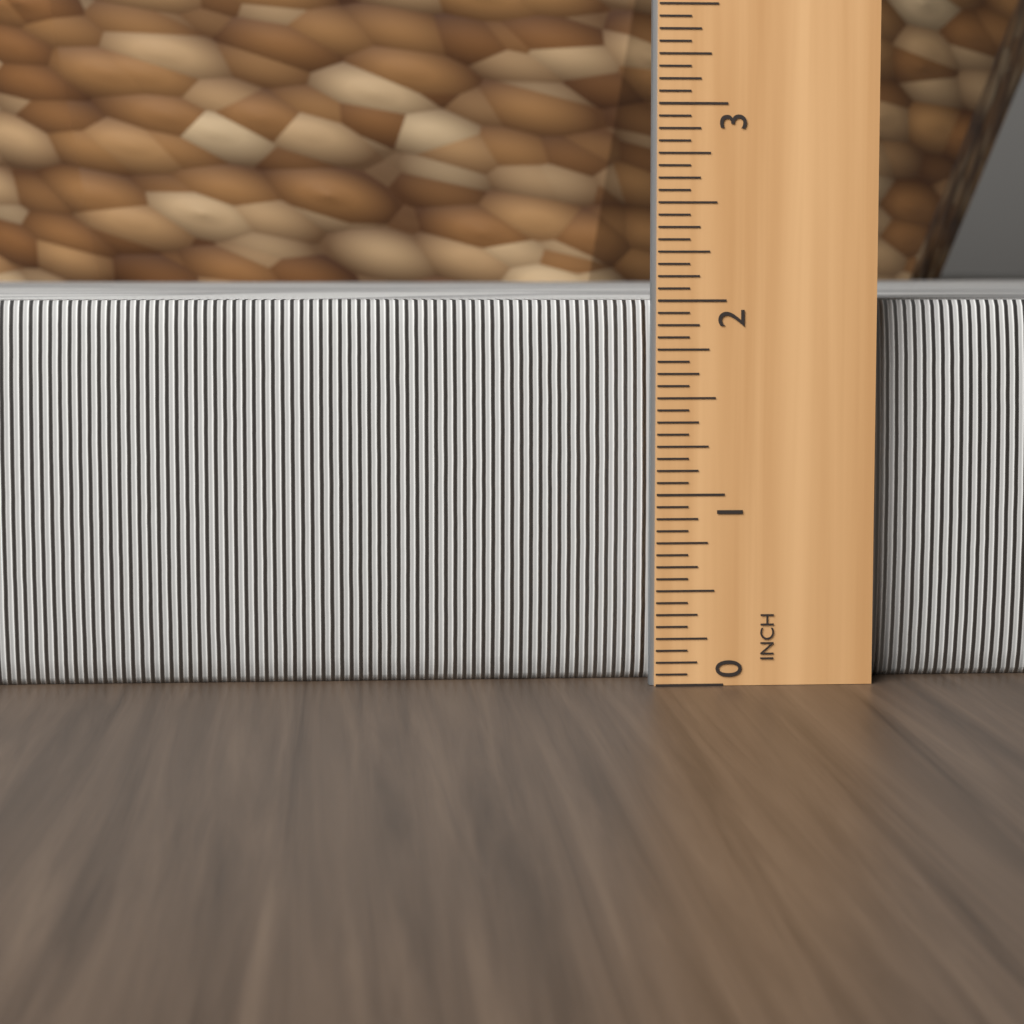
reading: 2.0000 in
